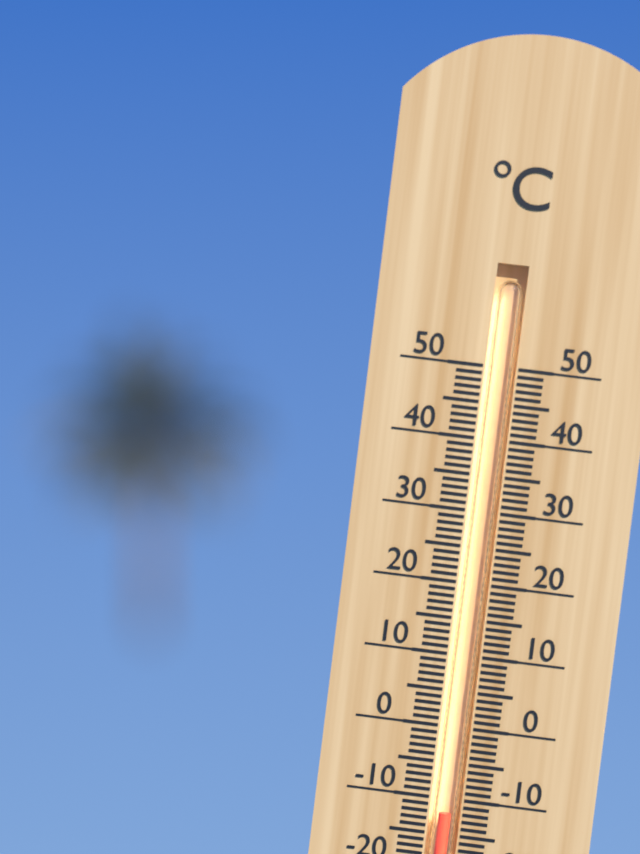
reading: -12 °C
